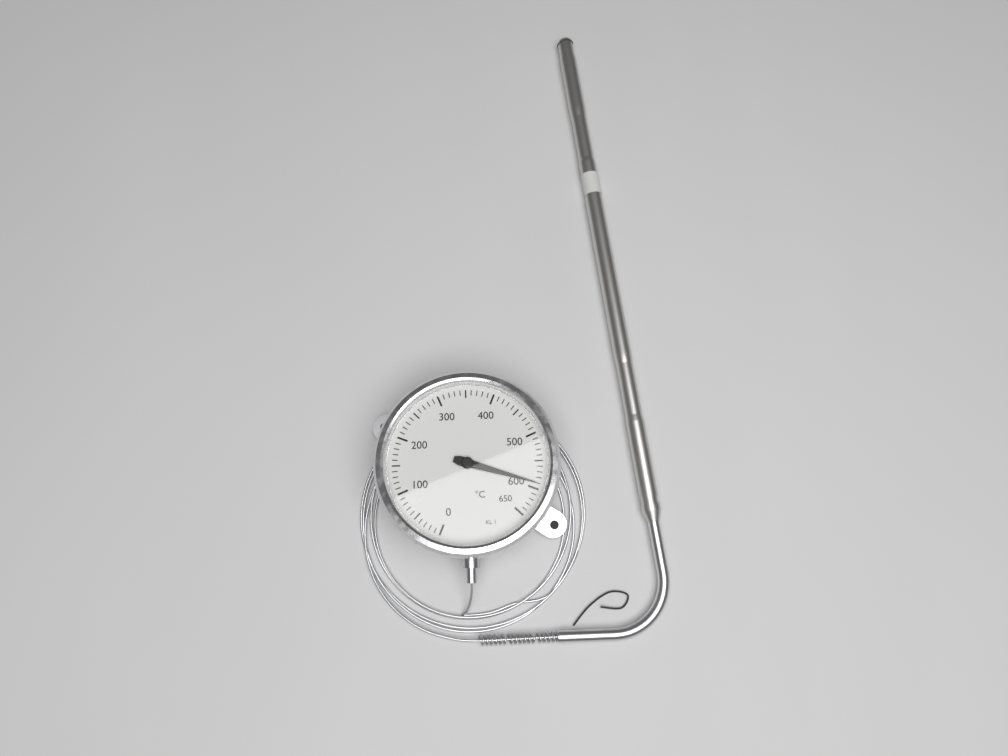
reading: 590 °C
